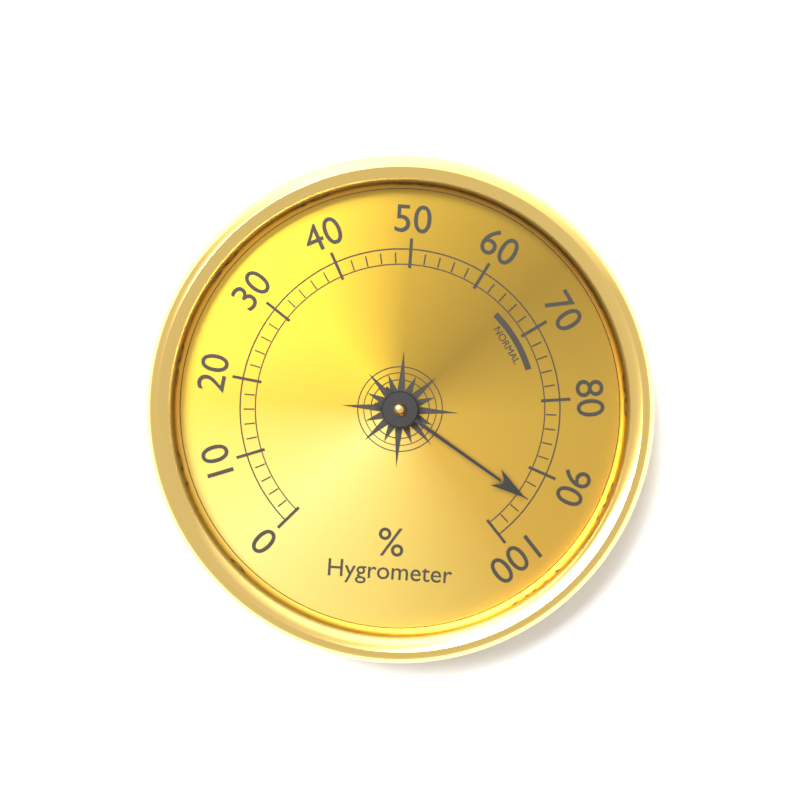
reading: 94 %
